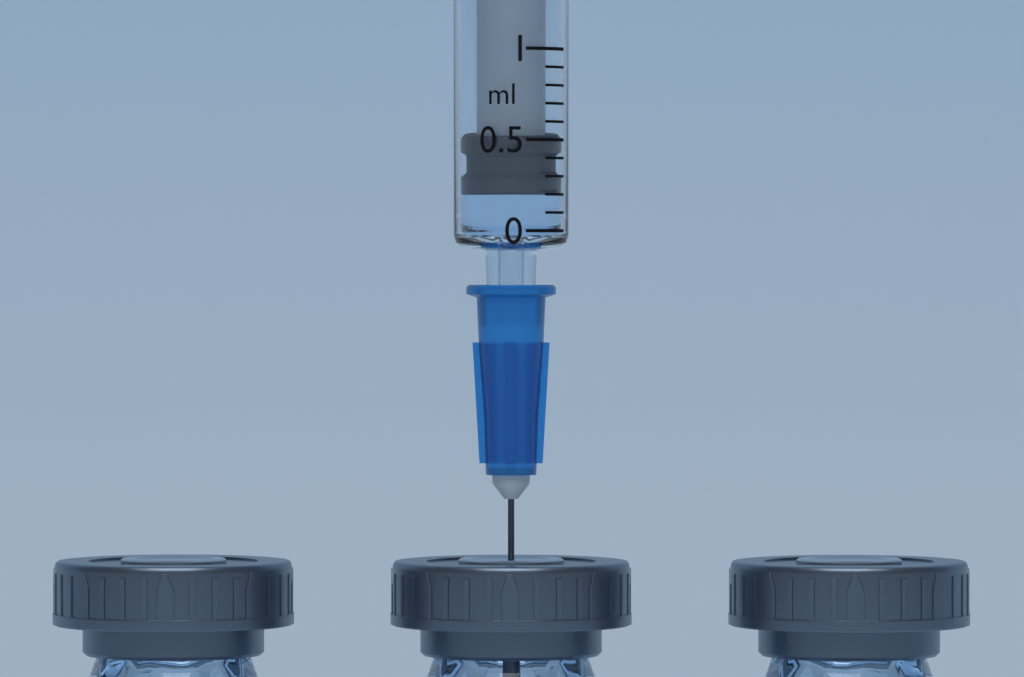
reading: 0.2 ml
